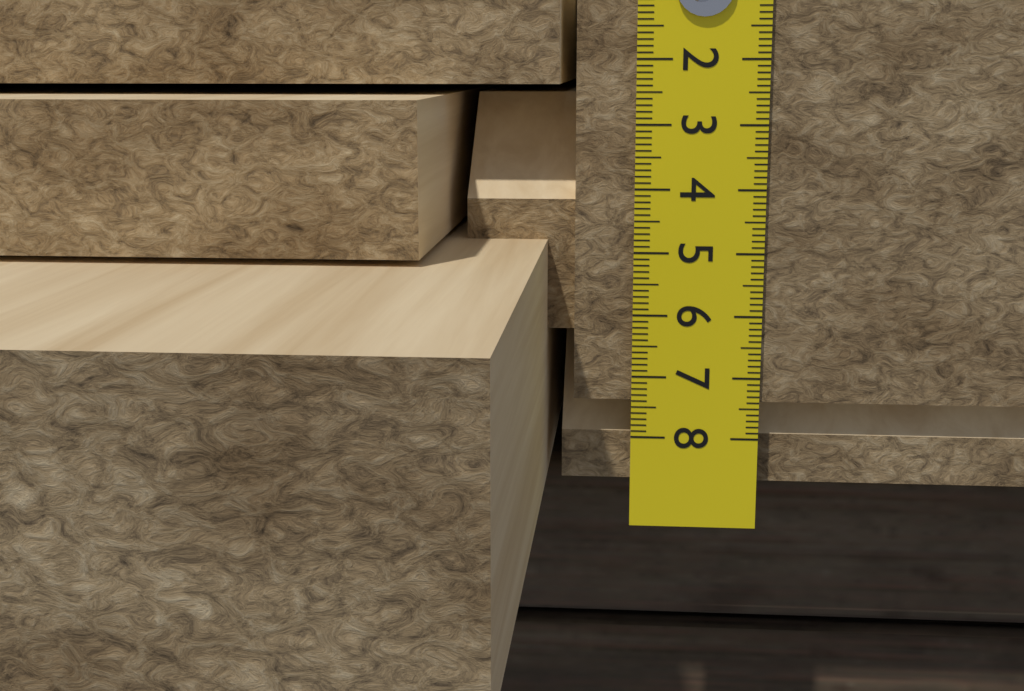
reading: 7.4 cm
